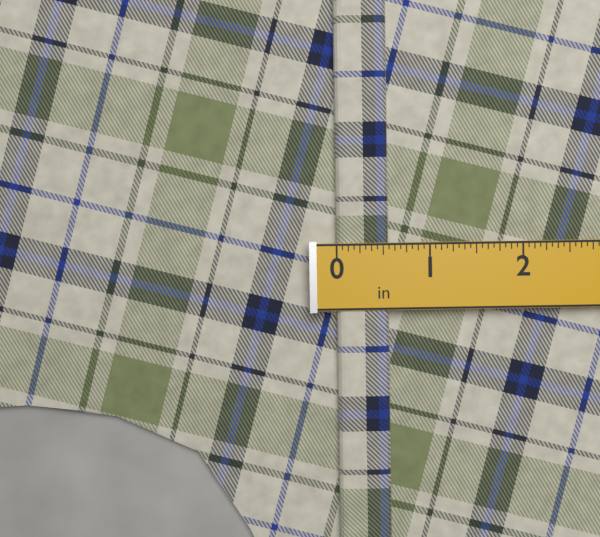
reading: 0.5625 in
